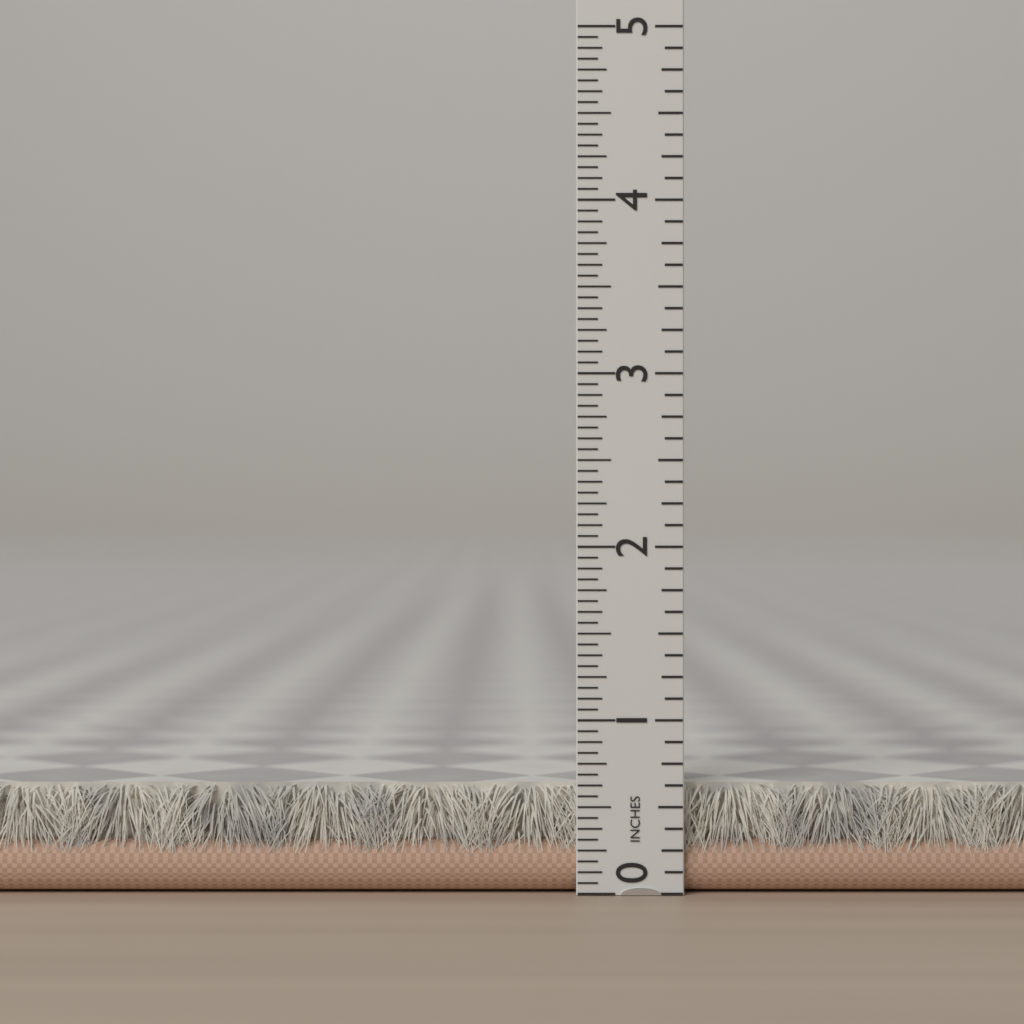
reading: 0.6250 in
